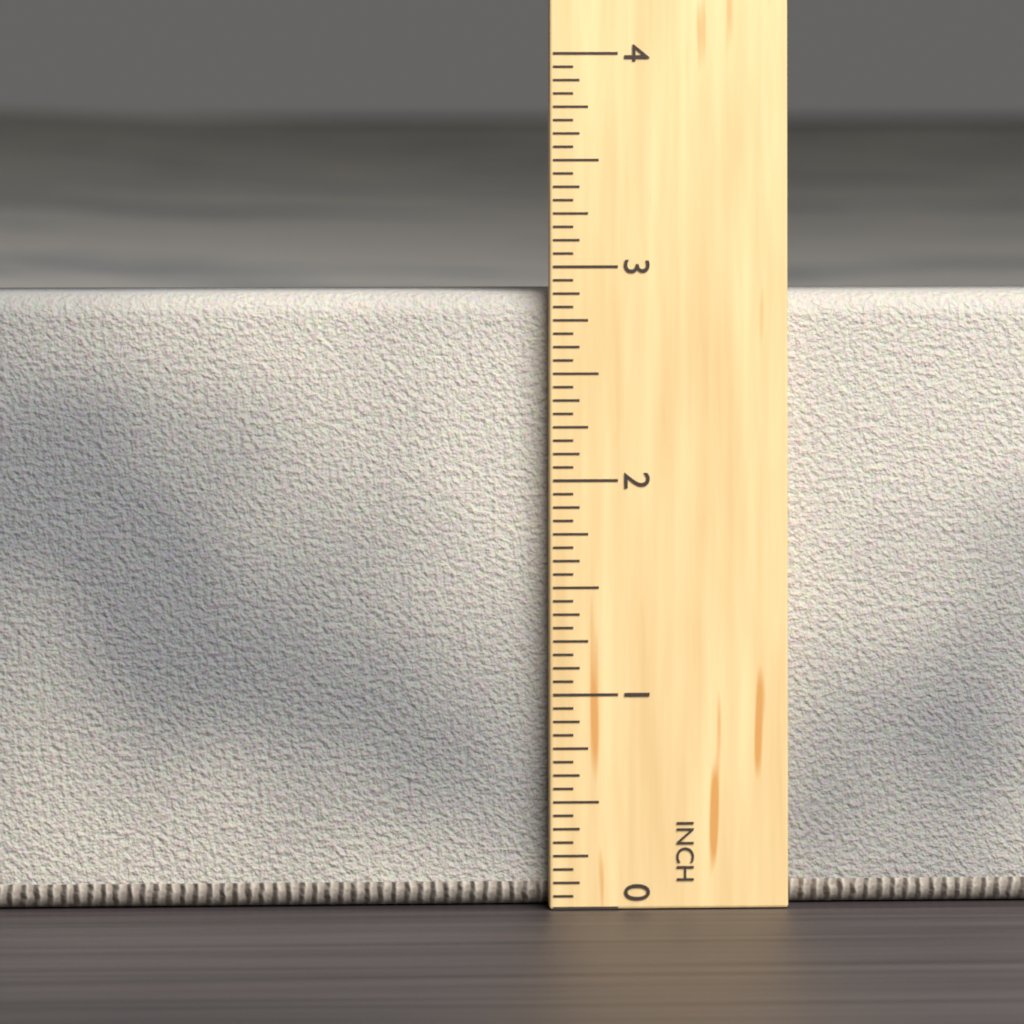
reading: 2.8750 in
